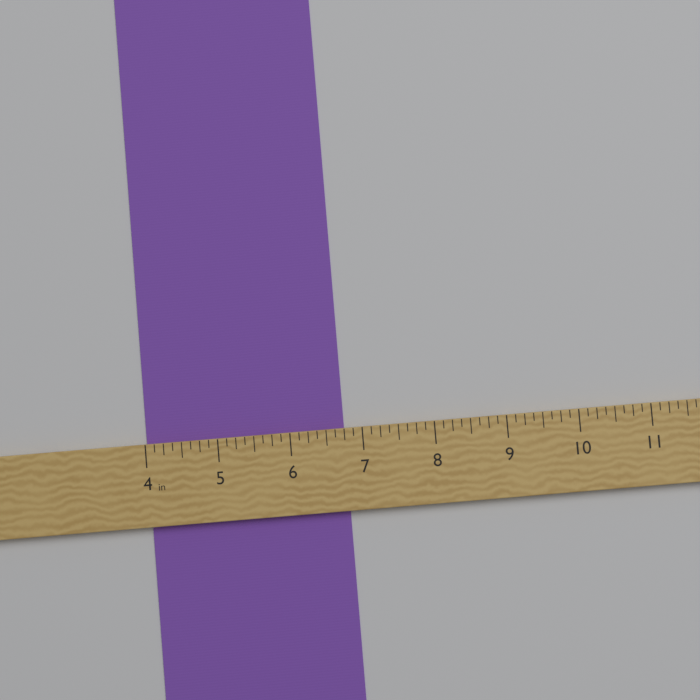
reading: 6.750 in
